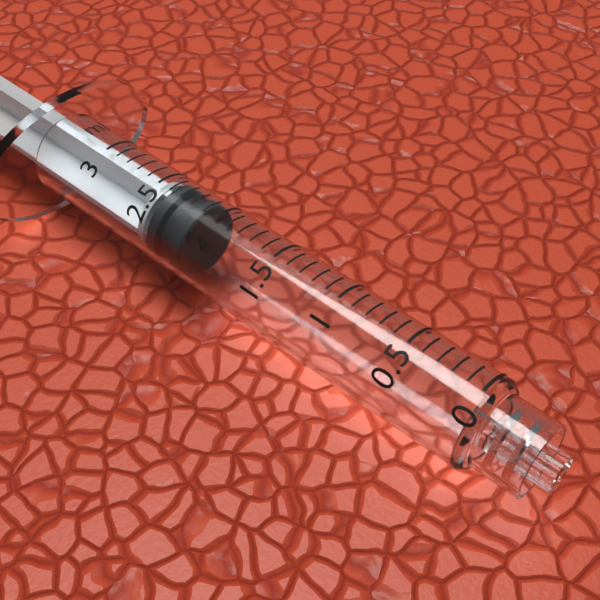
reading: 2.1 ml
